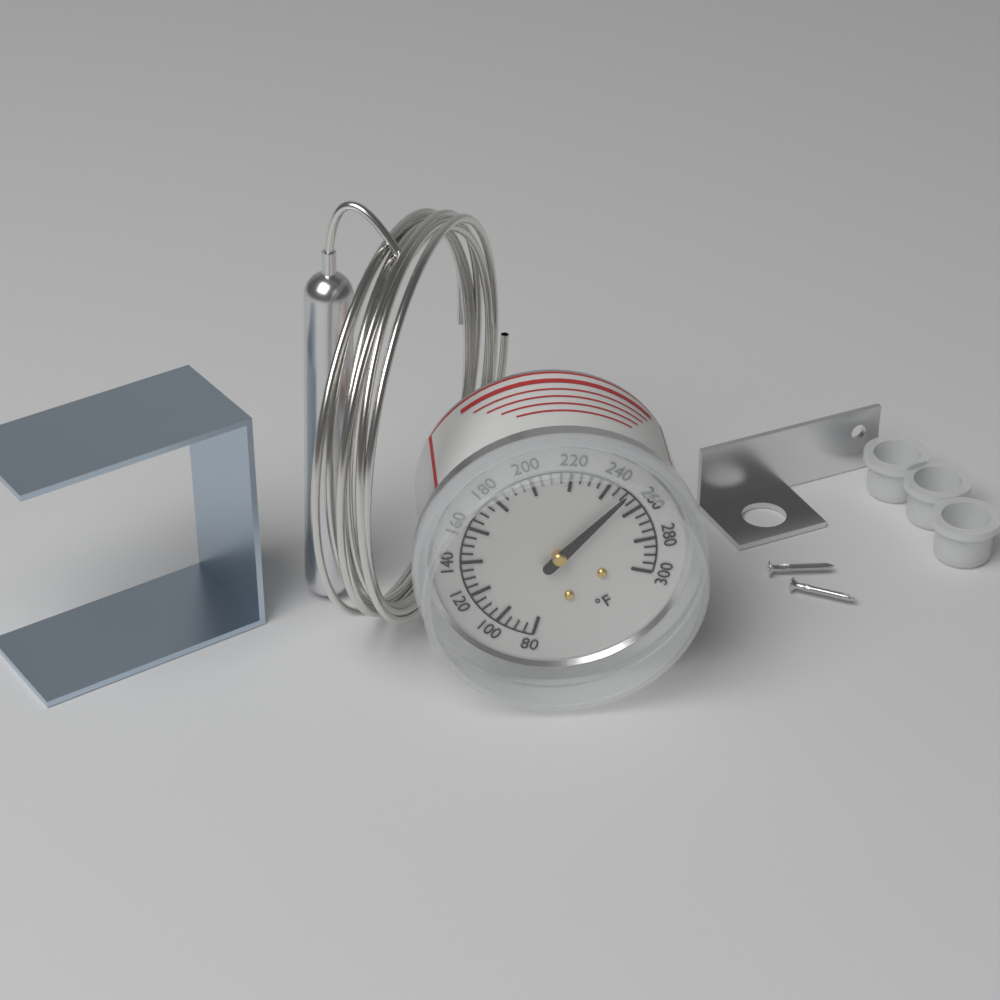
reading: 250 °F
